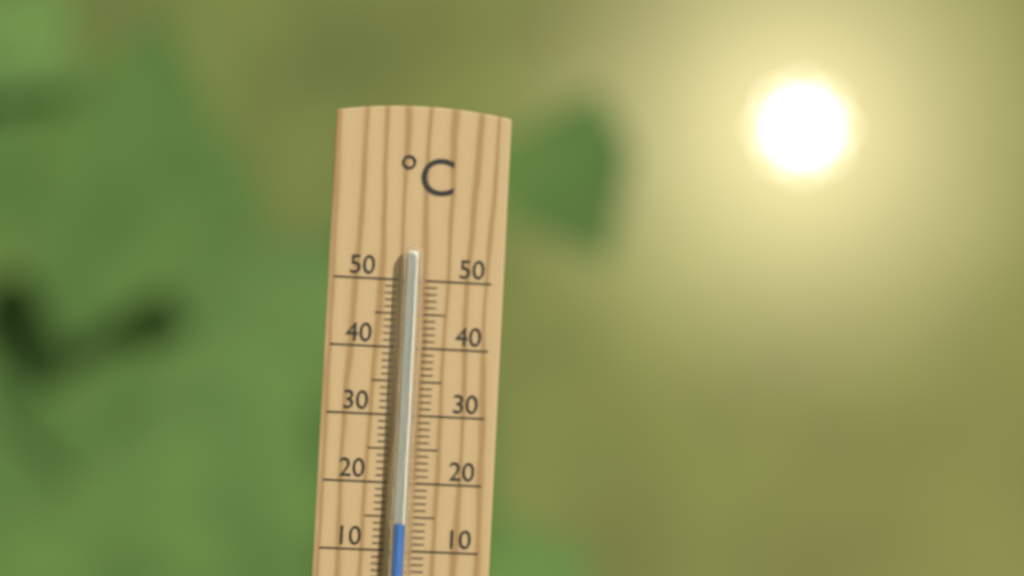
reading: 14 °C
